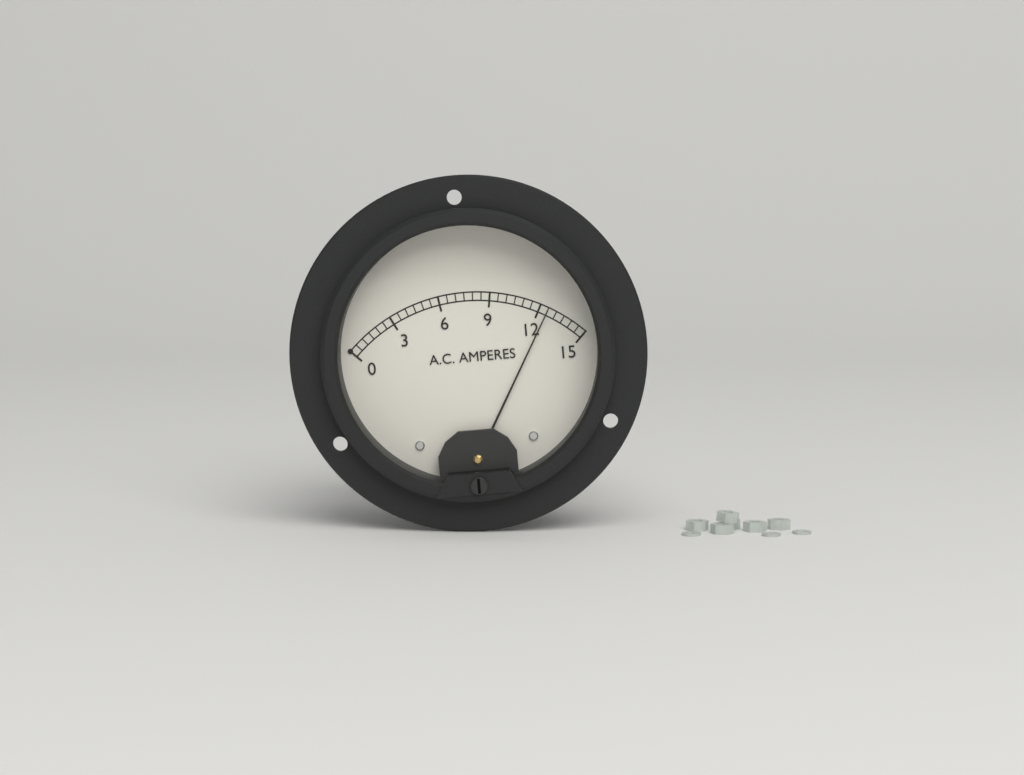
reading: 12.5 A
